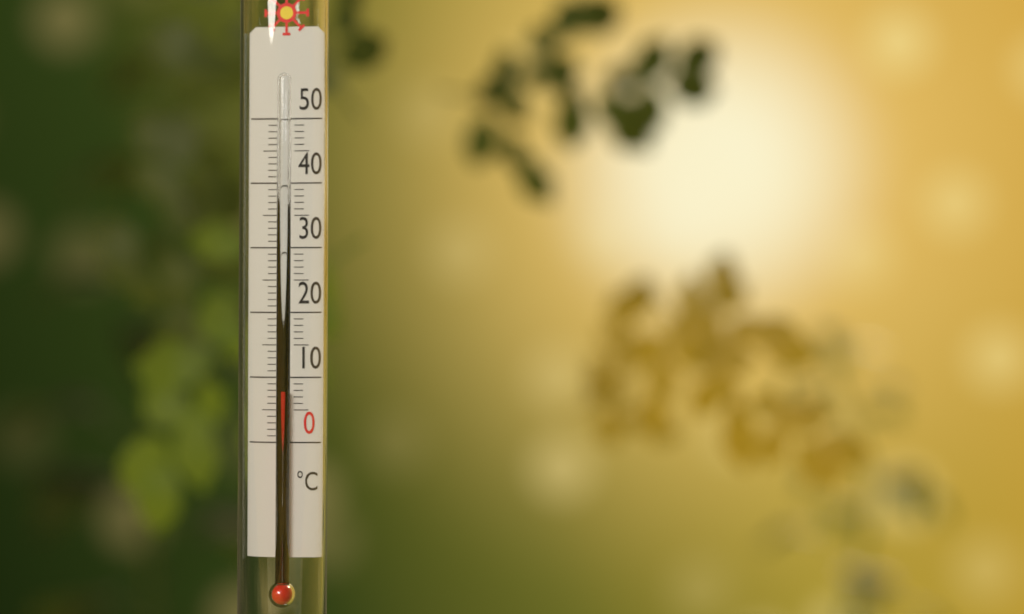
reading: 8 °C
